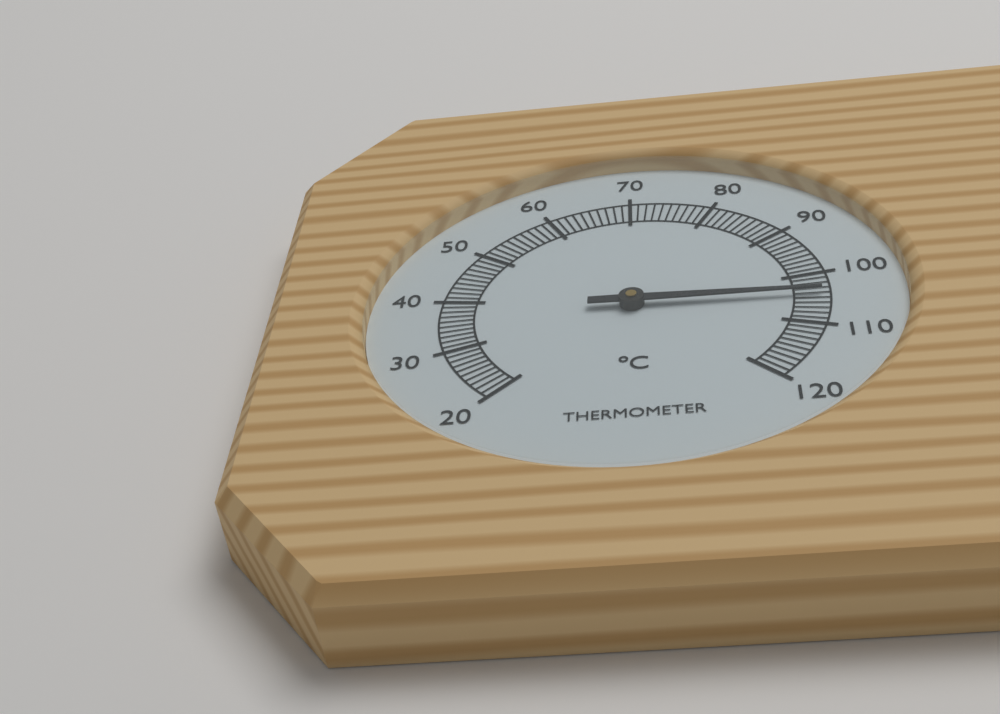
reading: 104 °C
